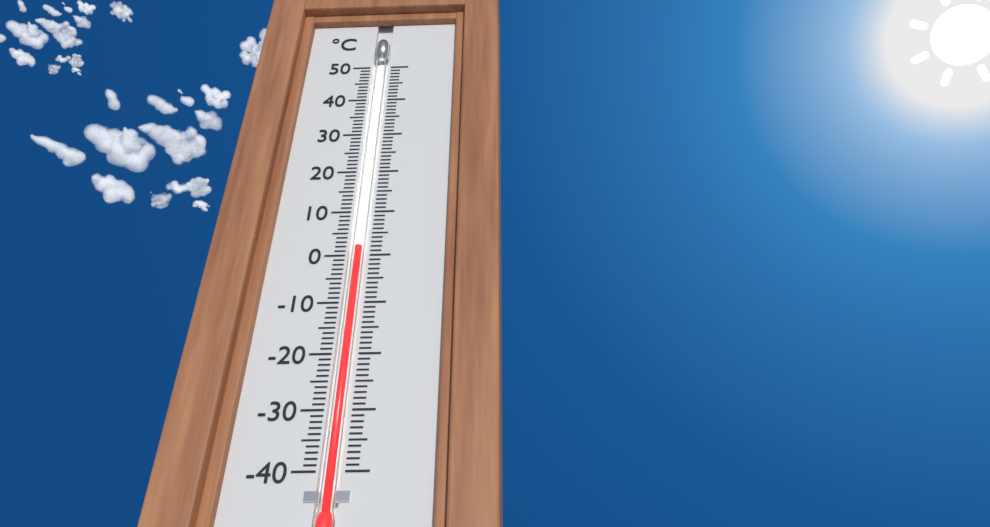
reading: 2 °C
